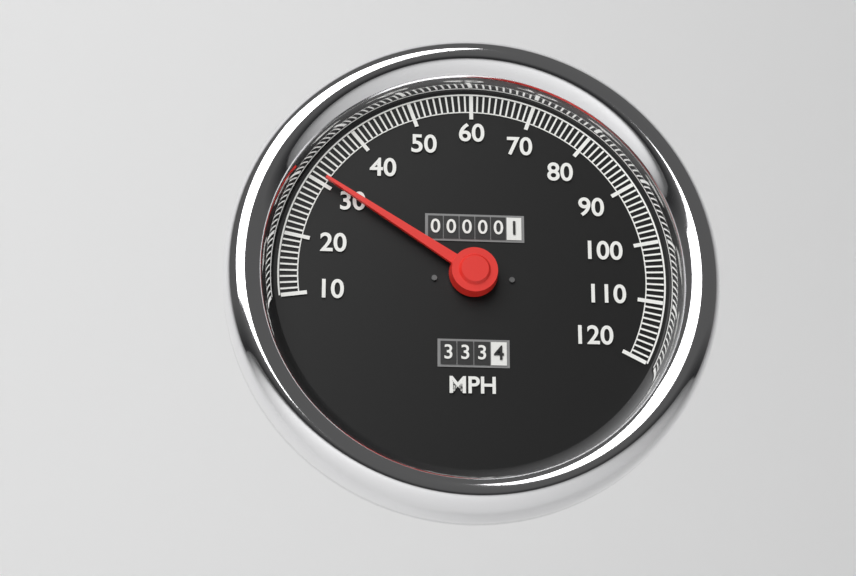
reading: 31 MPH
